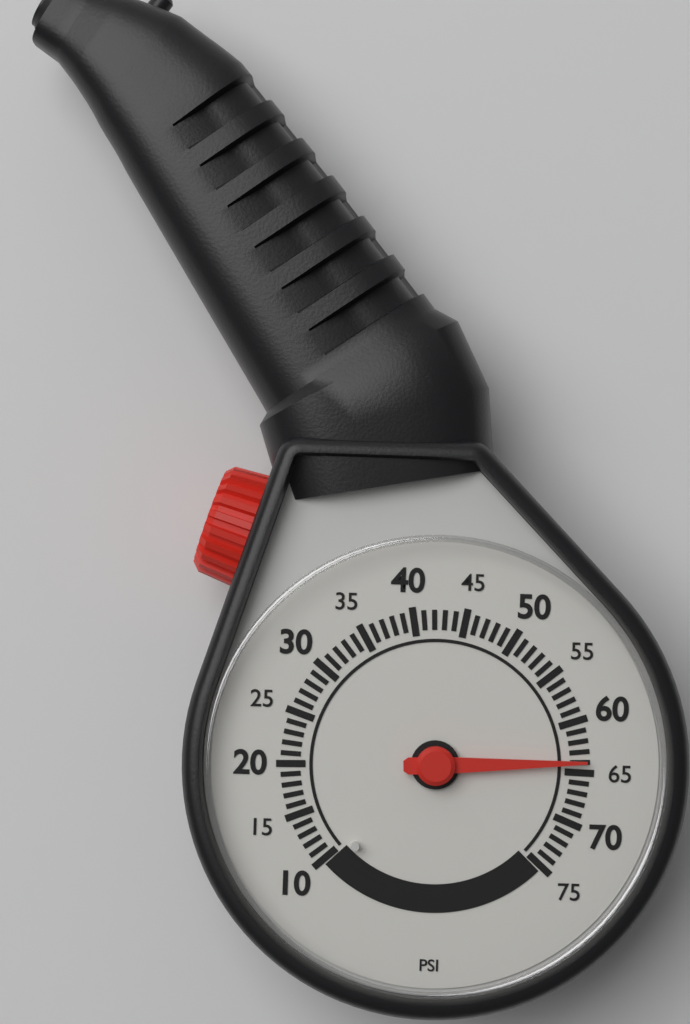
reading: 64 psi
